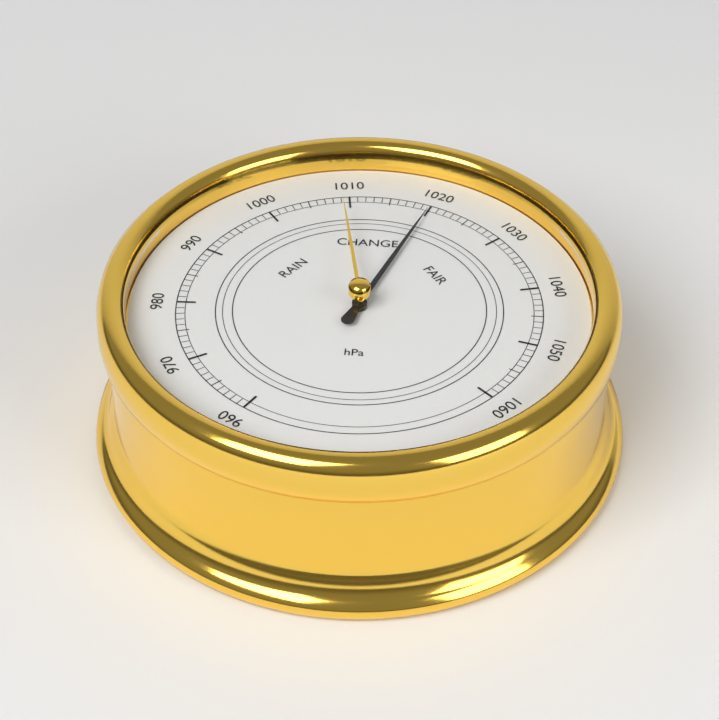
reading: 1020 hPa
